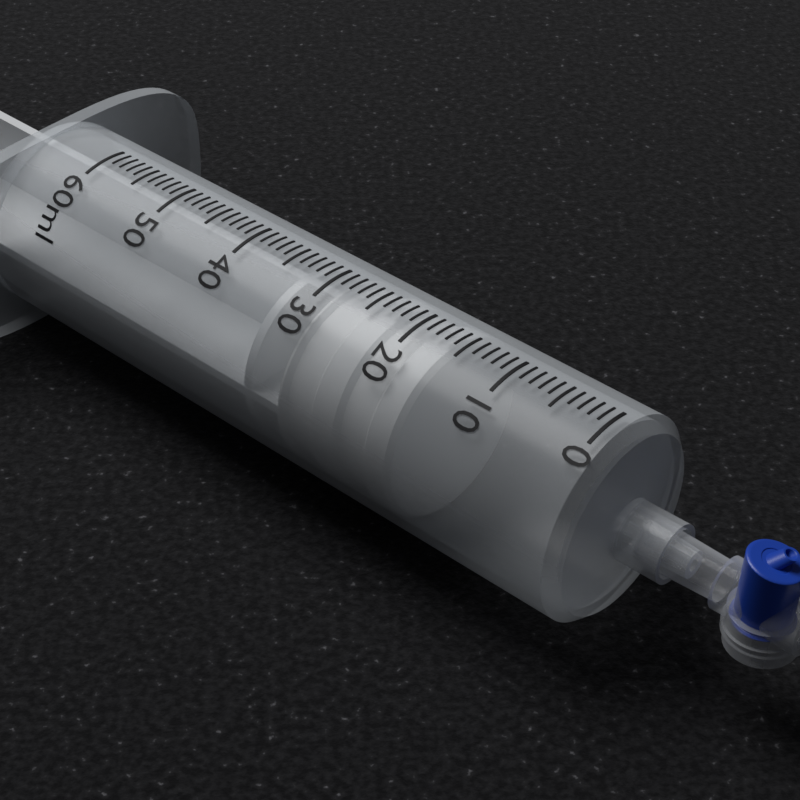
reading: 16 ml
